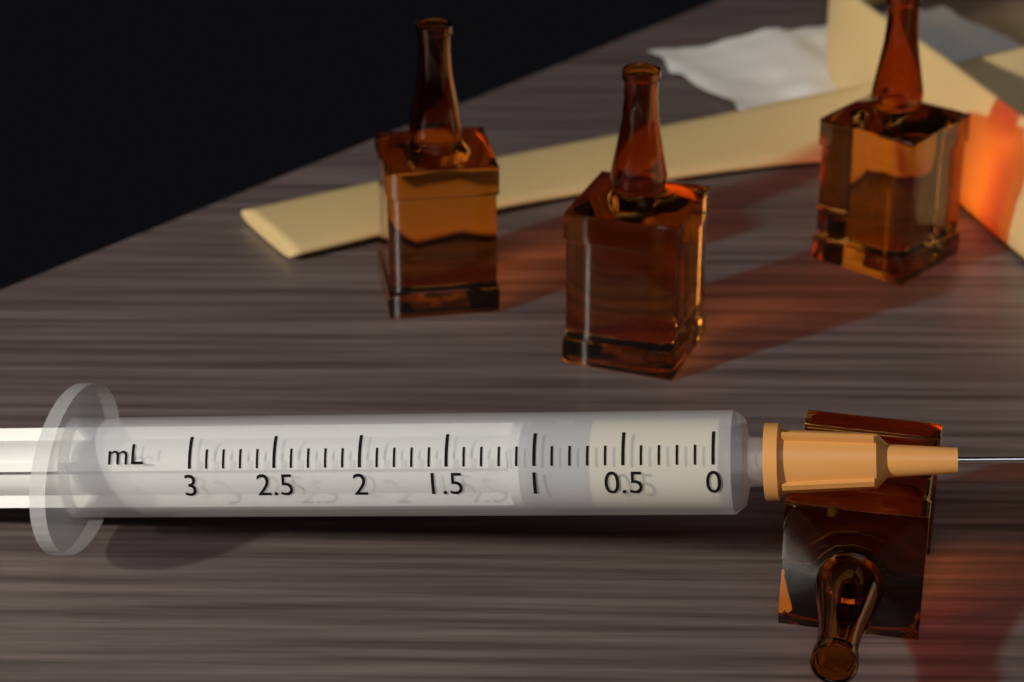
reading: 0.7 mL
